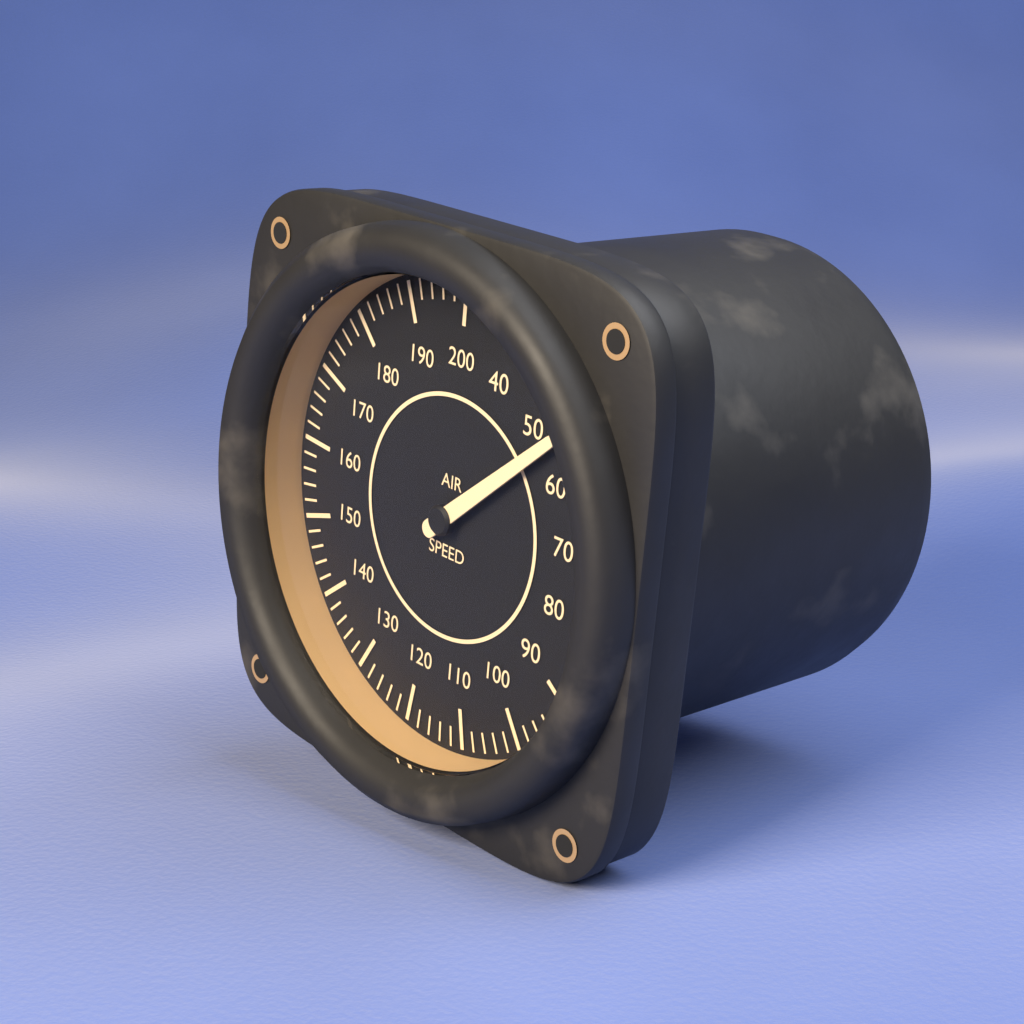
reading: 54 (no unit)
